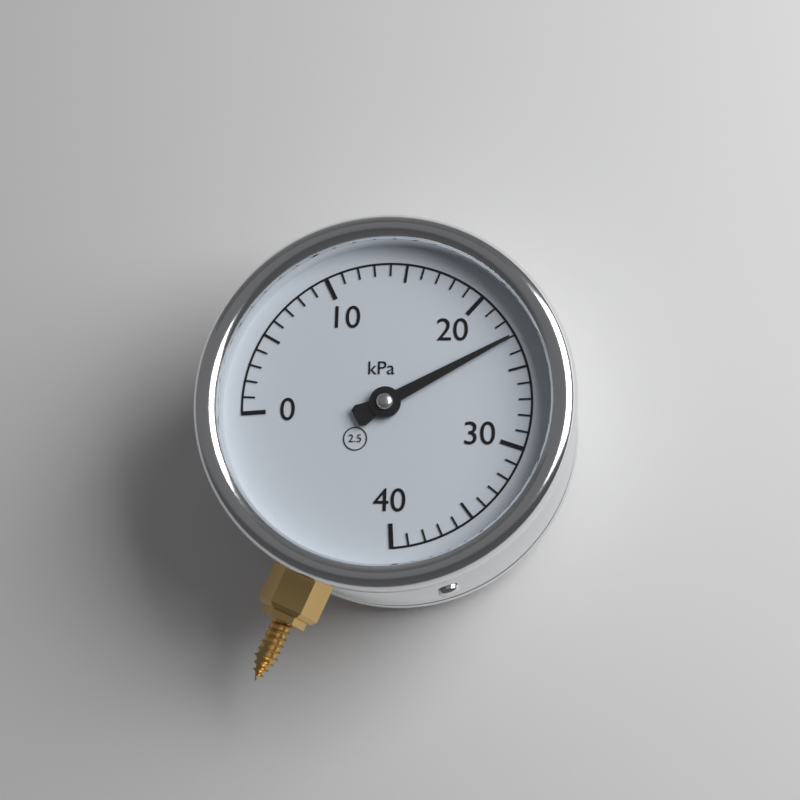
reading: 23 kPa
